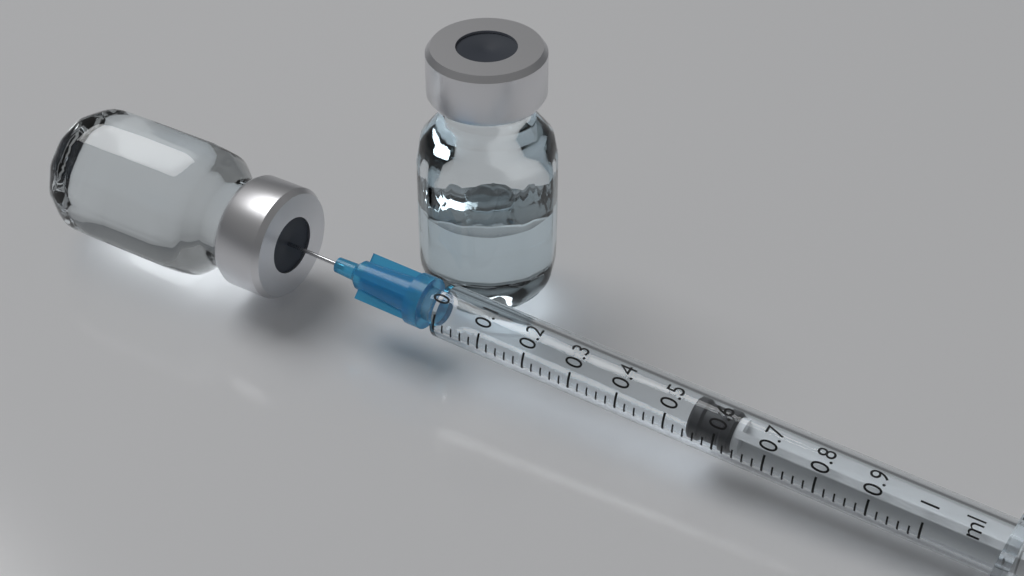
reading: 0.54 ml
